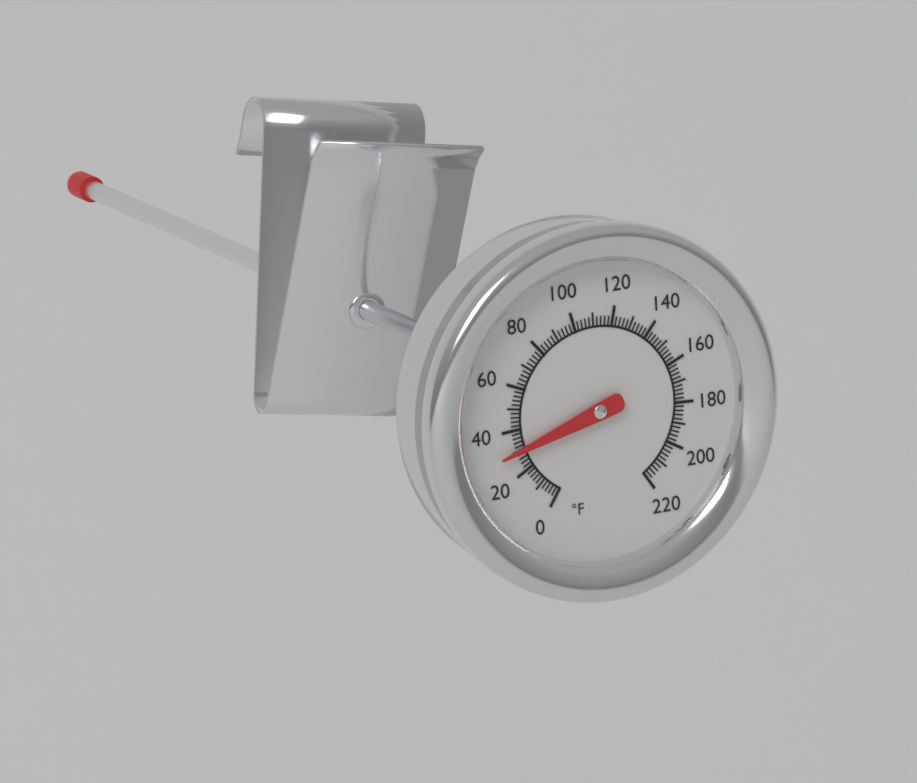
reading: 30 °F
